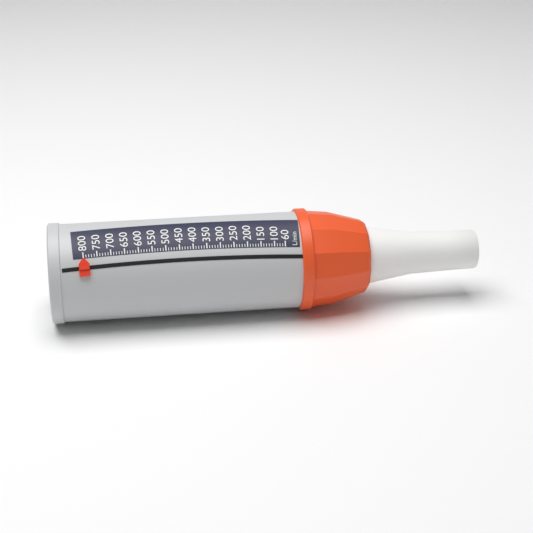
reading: 800 L/min
